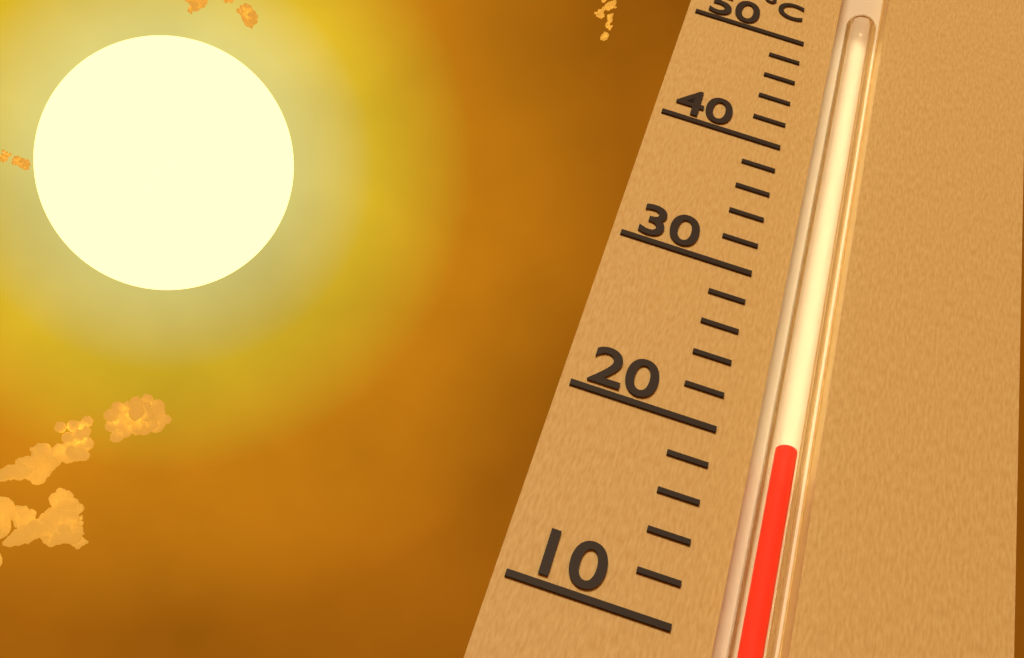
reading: 20 °C
